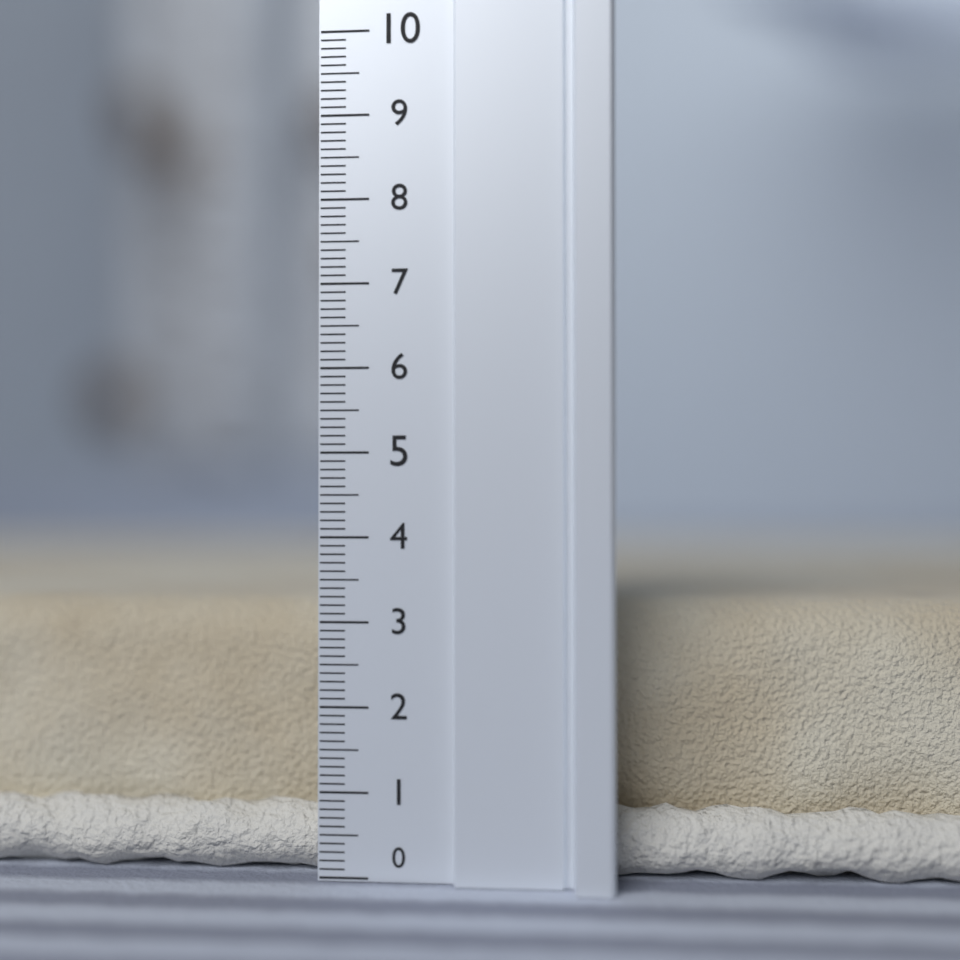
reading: 3.2 (no unit)
